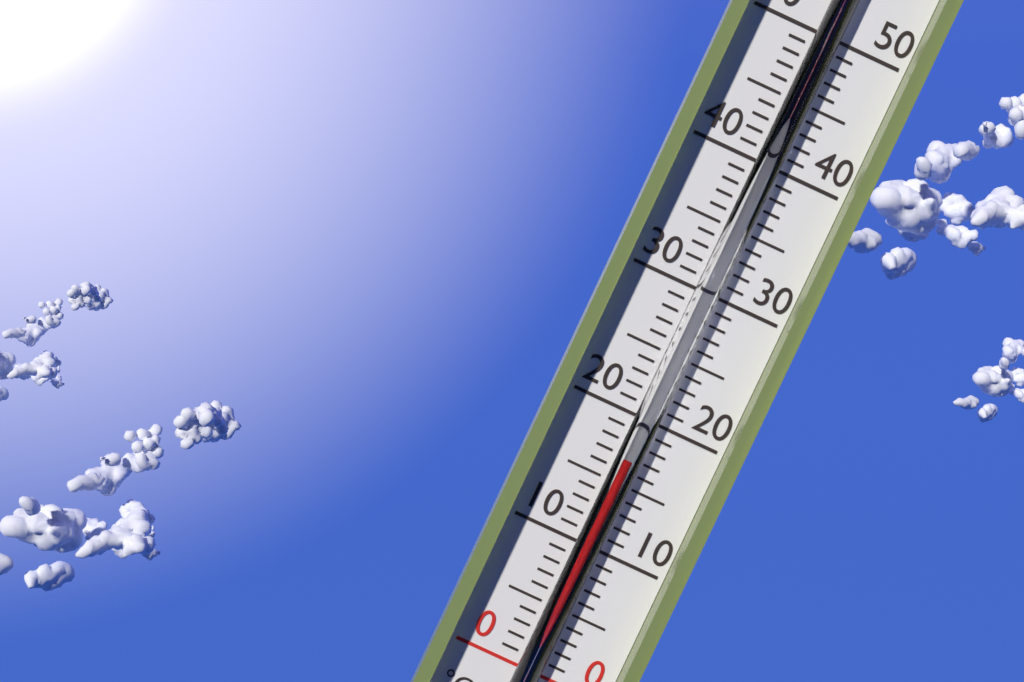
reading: 17 °C
